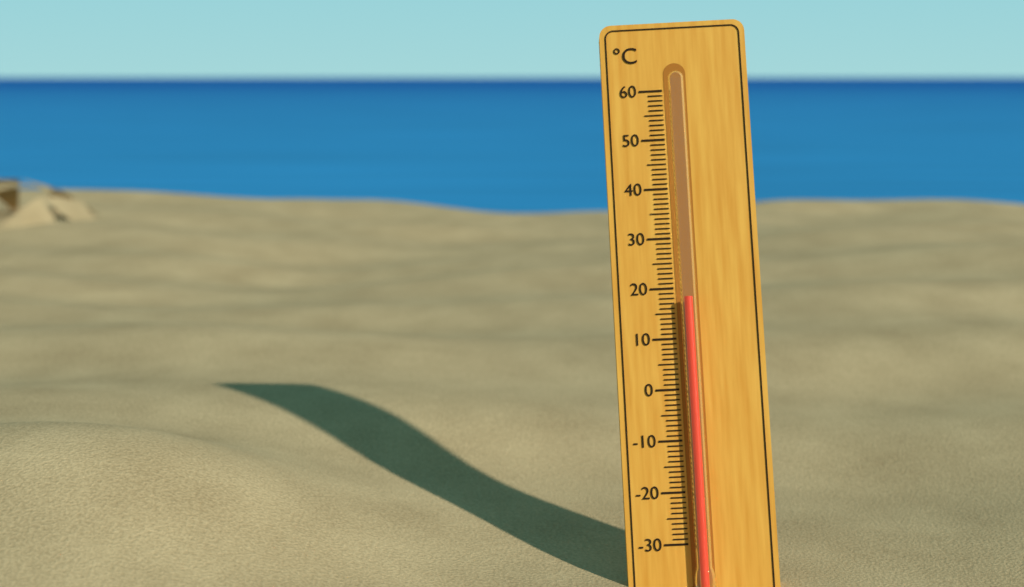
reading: 18 °C
